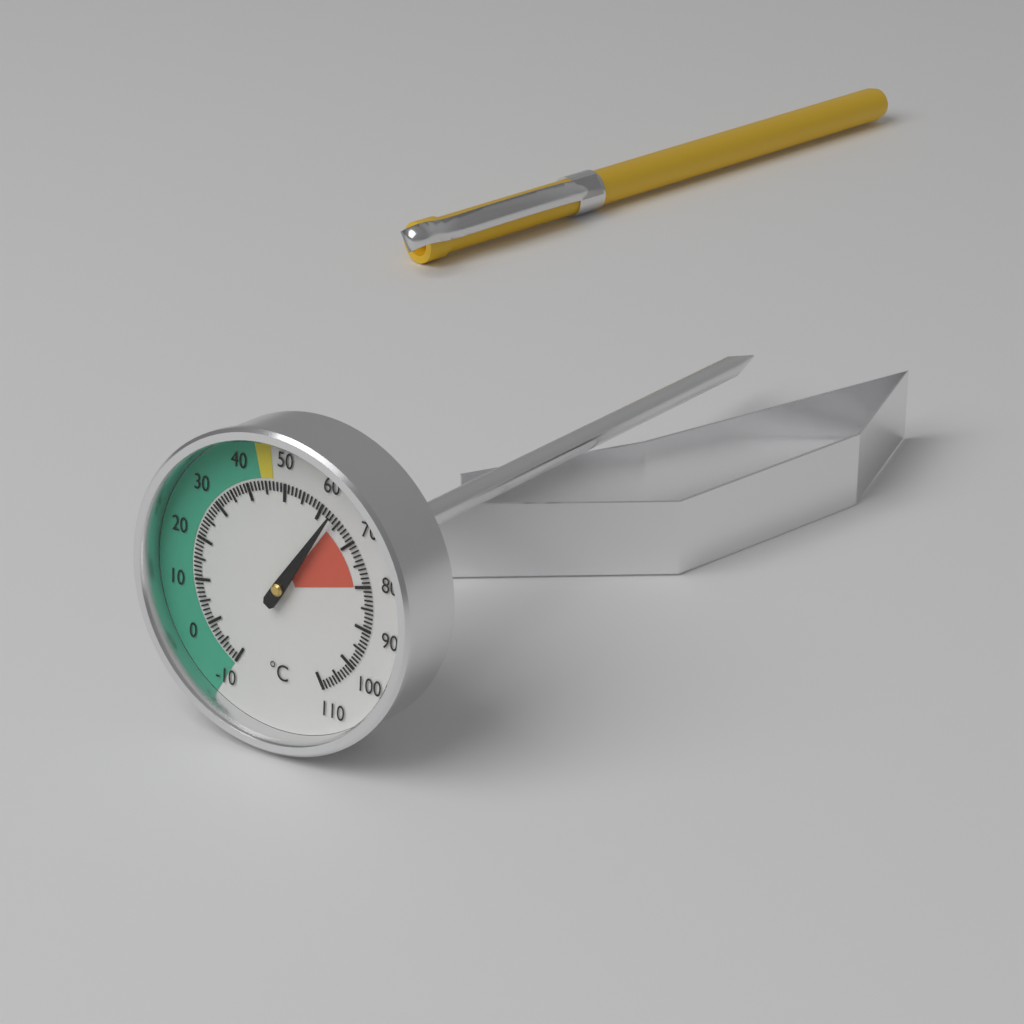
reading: 63 °C
